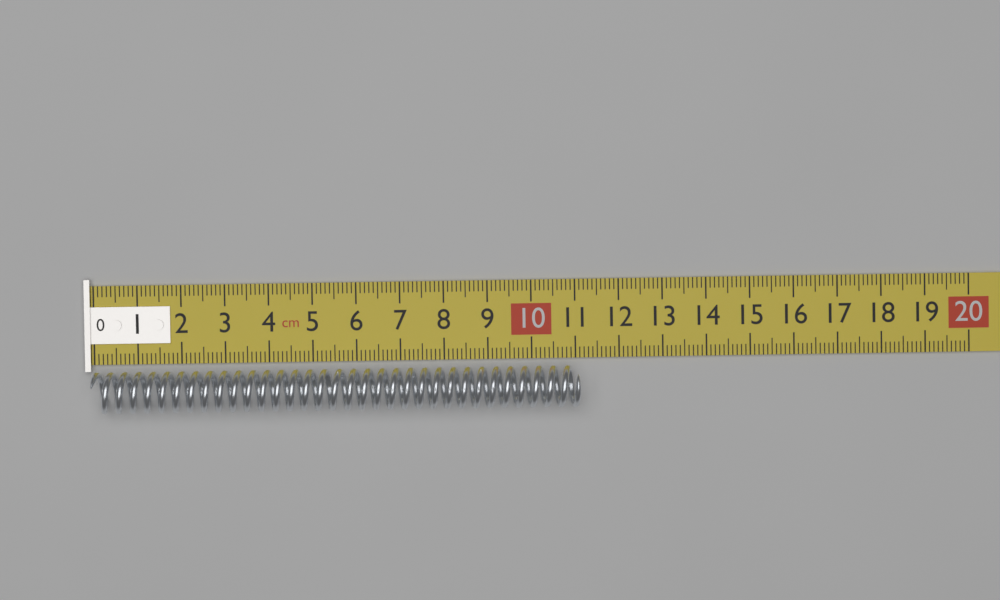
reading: 11.1 cm
